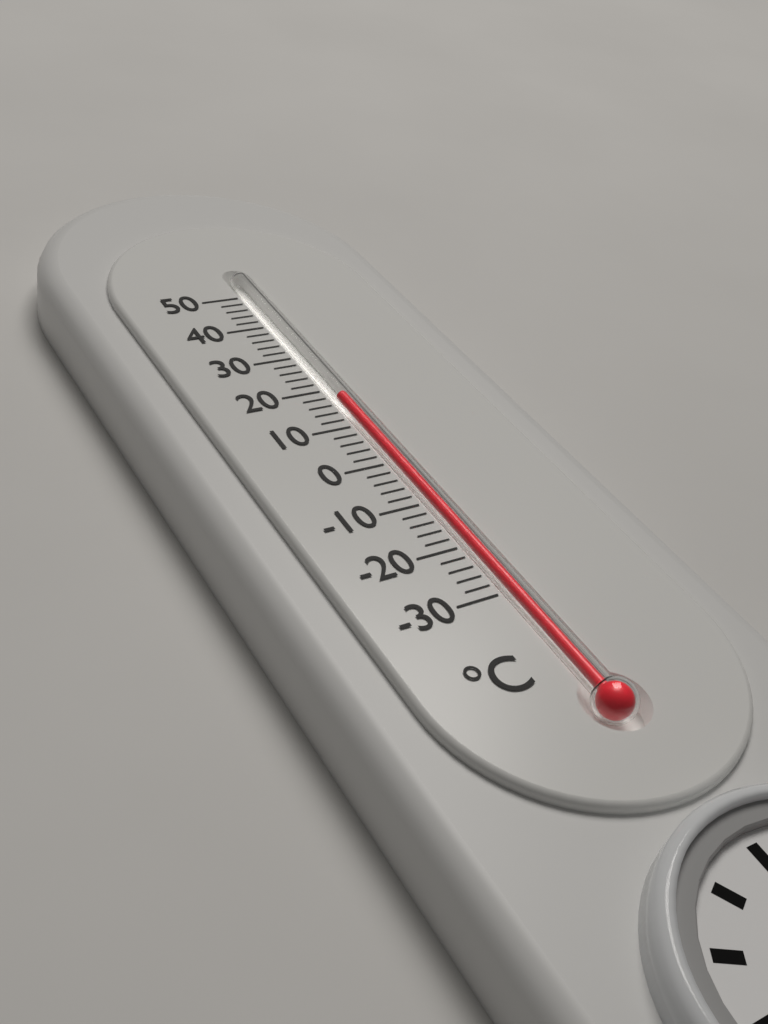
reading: 18 °C
